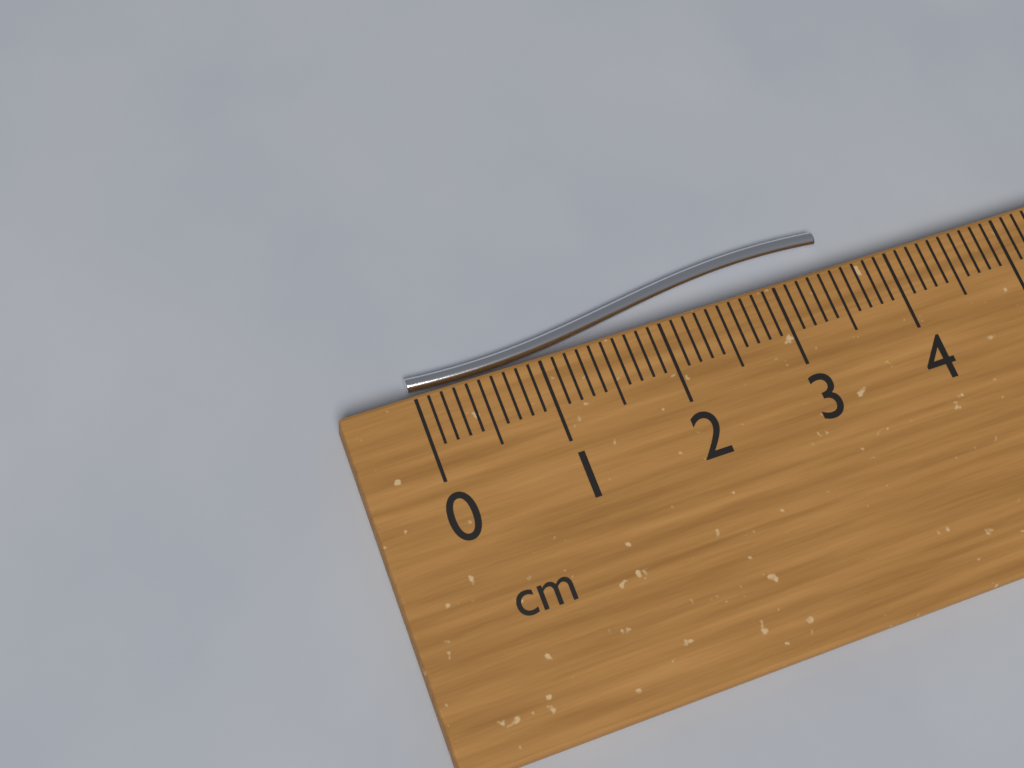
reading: 3.6 cm
